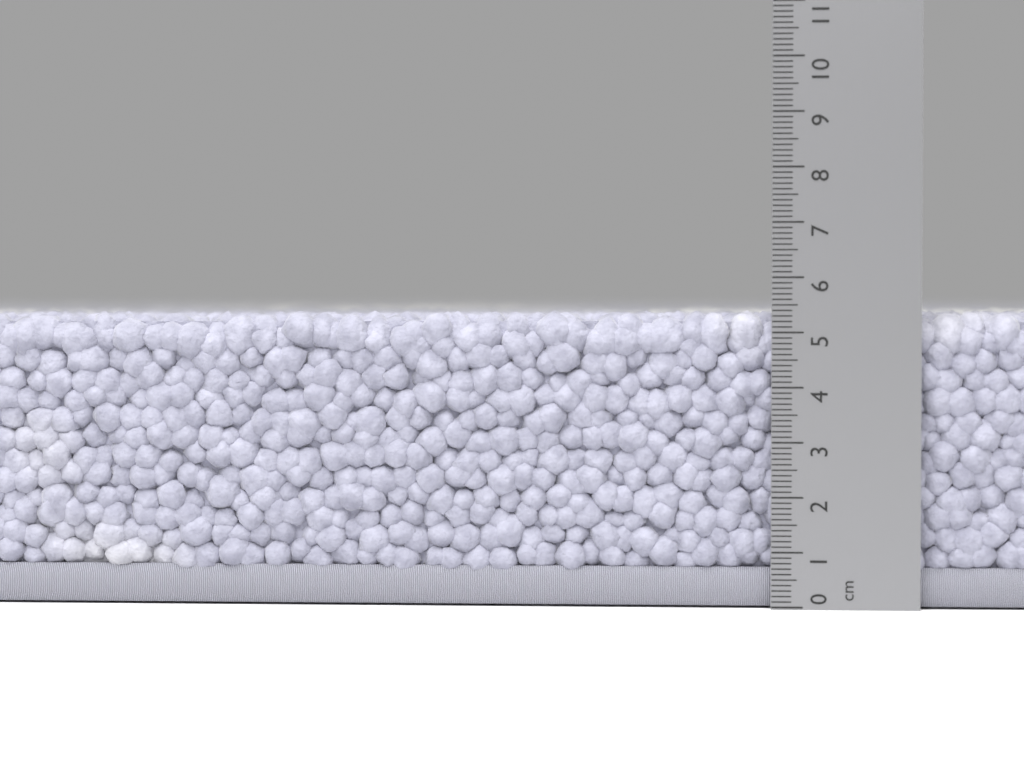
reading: 5.4 cm
